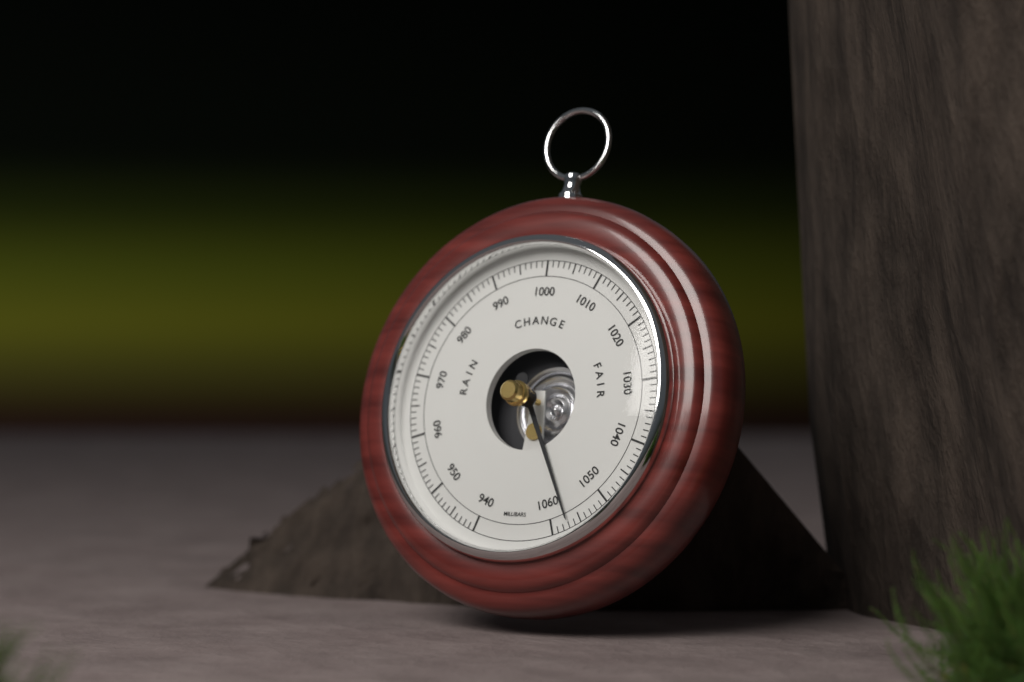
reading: 1057 mbar
